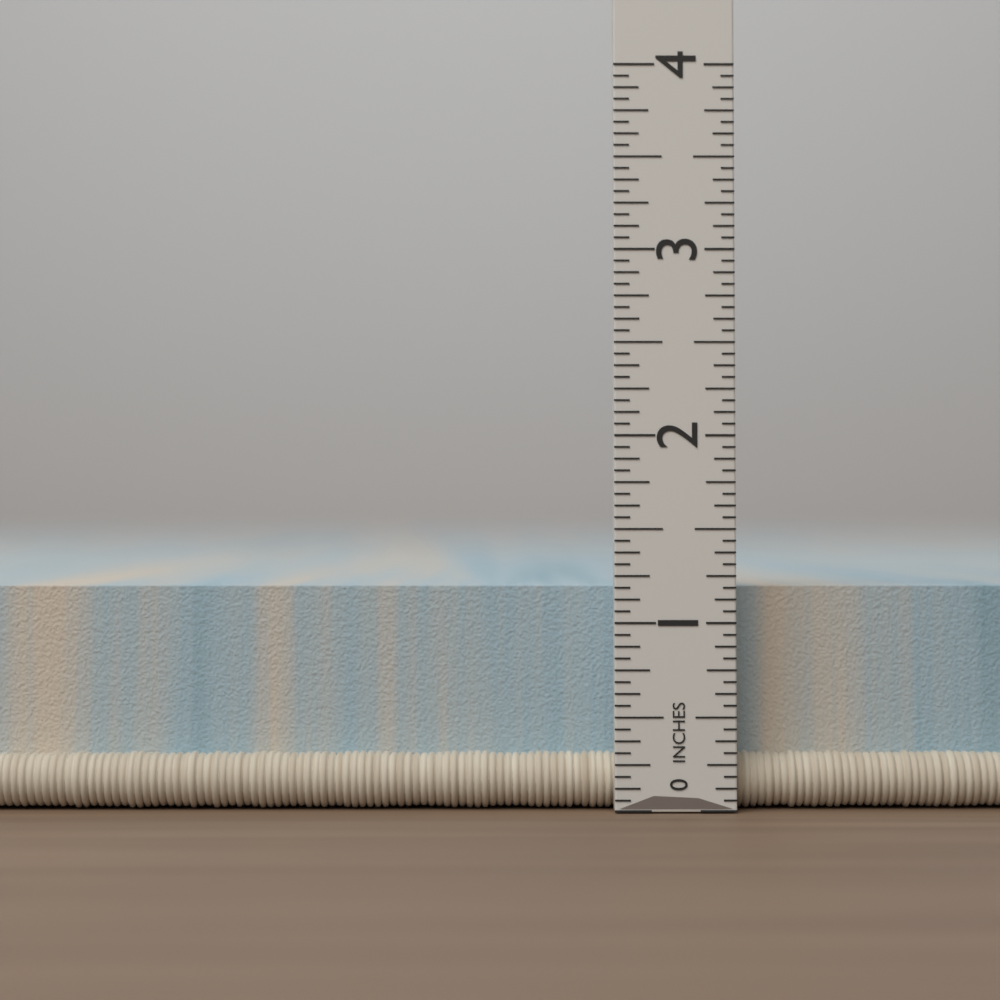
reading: 1.1875 in
